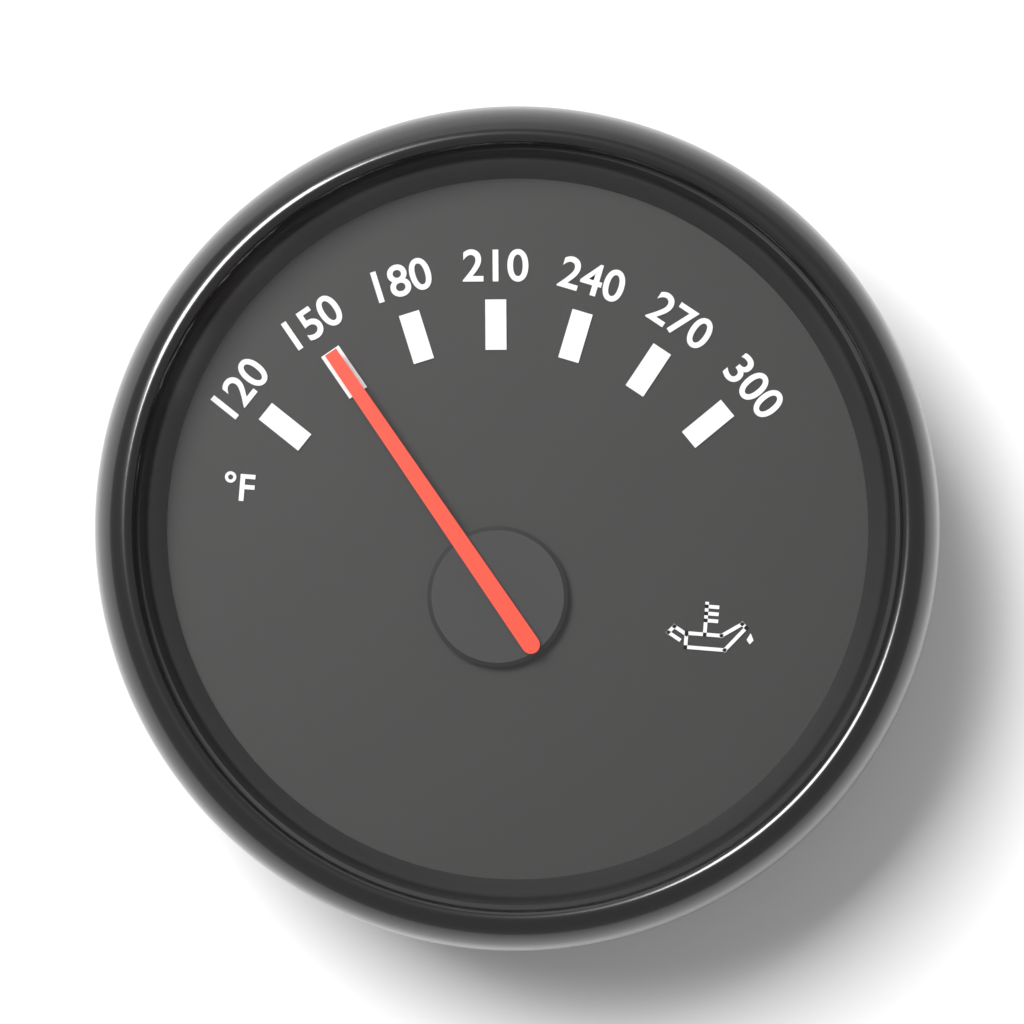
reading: 150 °F
